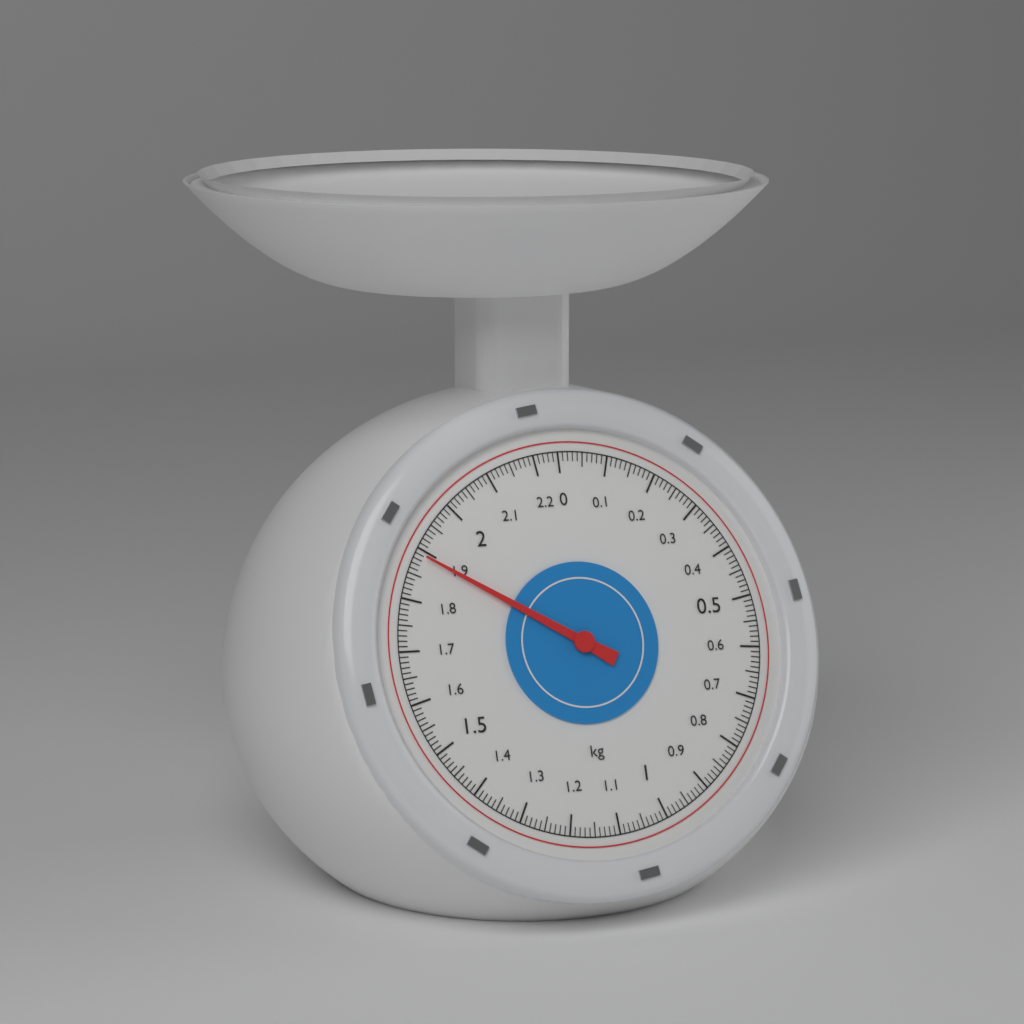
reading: 1.89 kg
